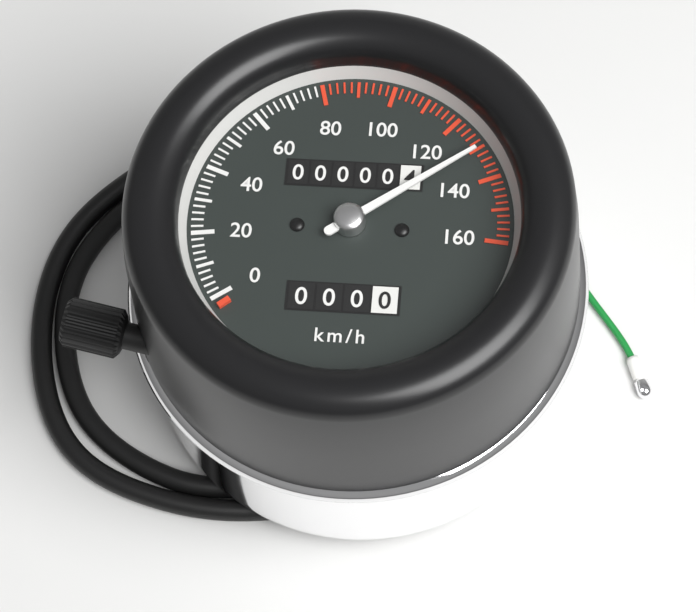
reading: 130 km/h
